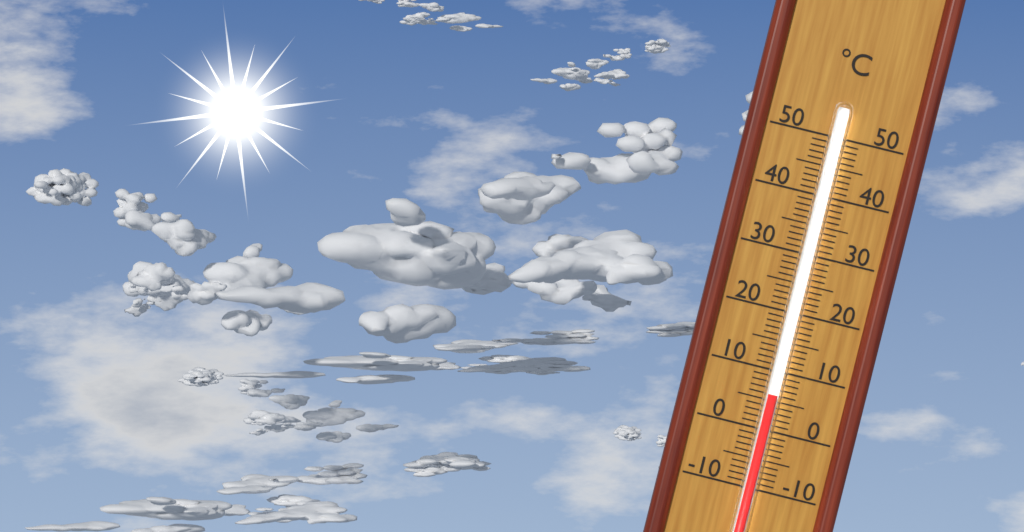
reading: 6 °C
